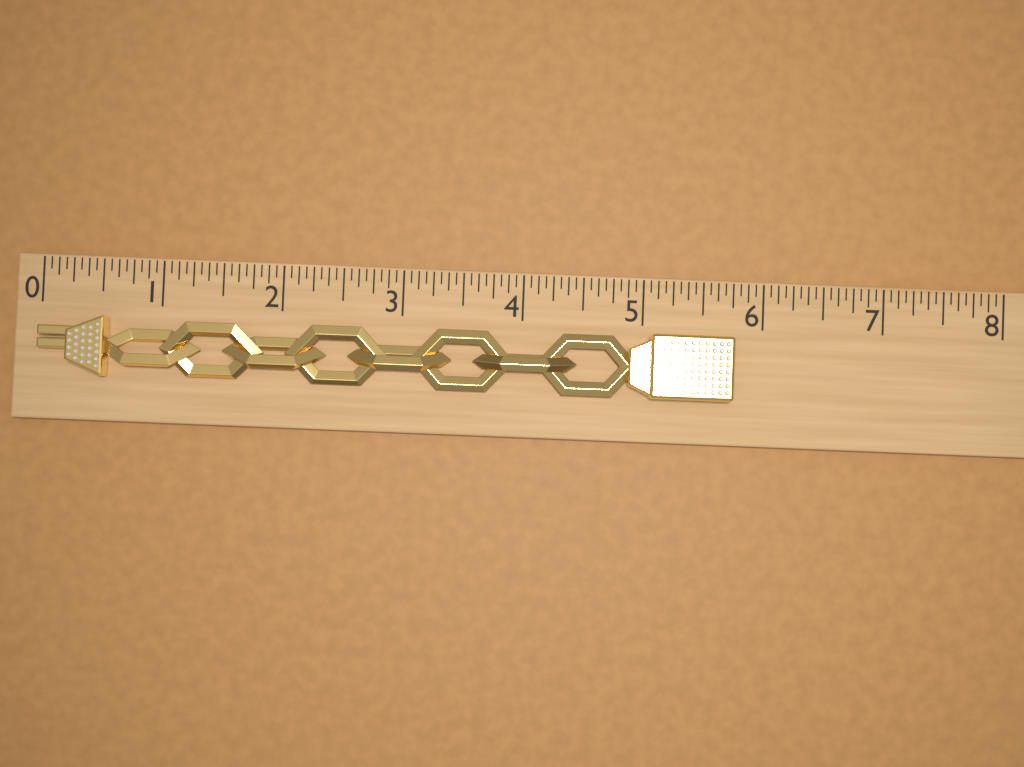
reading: 5.7500 (no unit)
